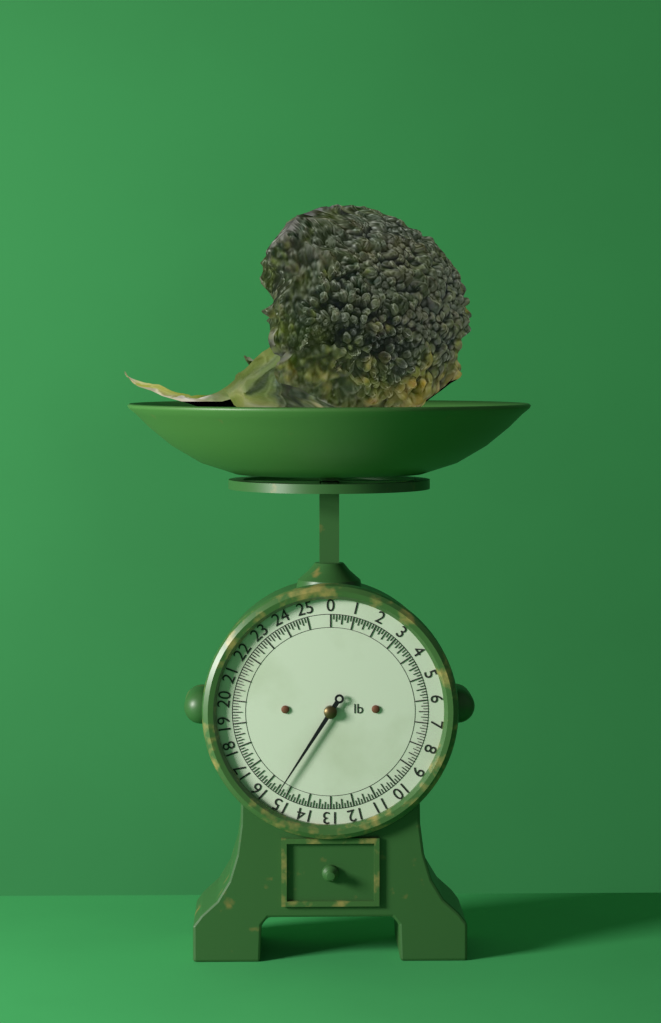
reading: 15.375 lb
